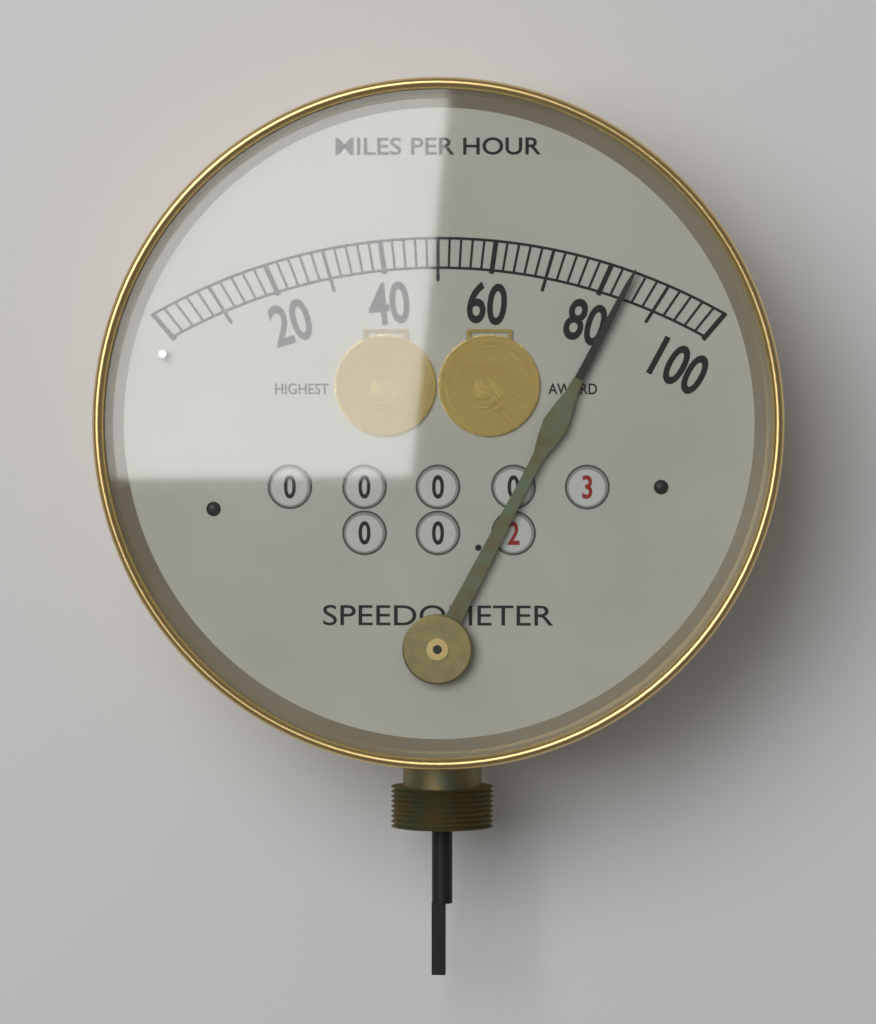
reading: 84 mph
